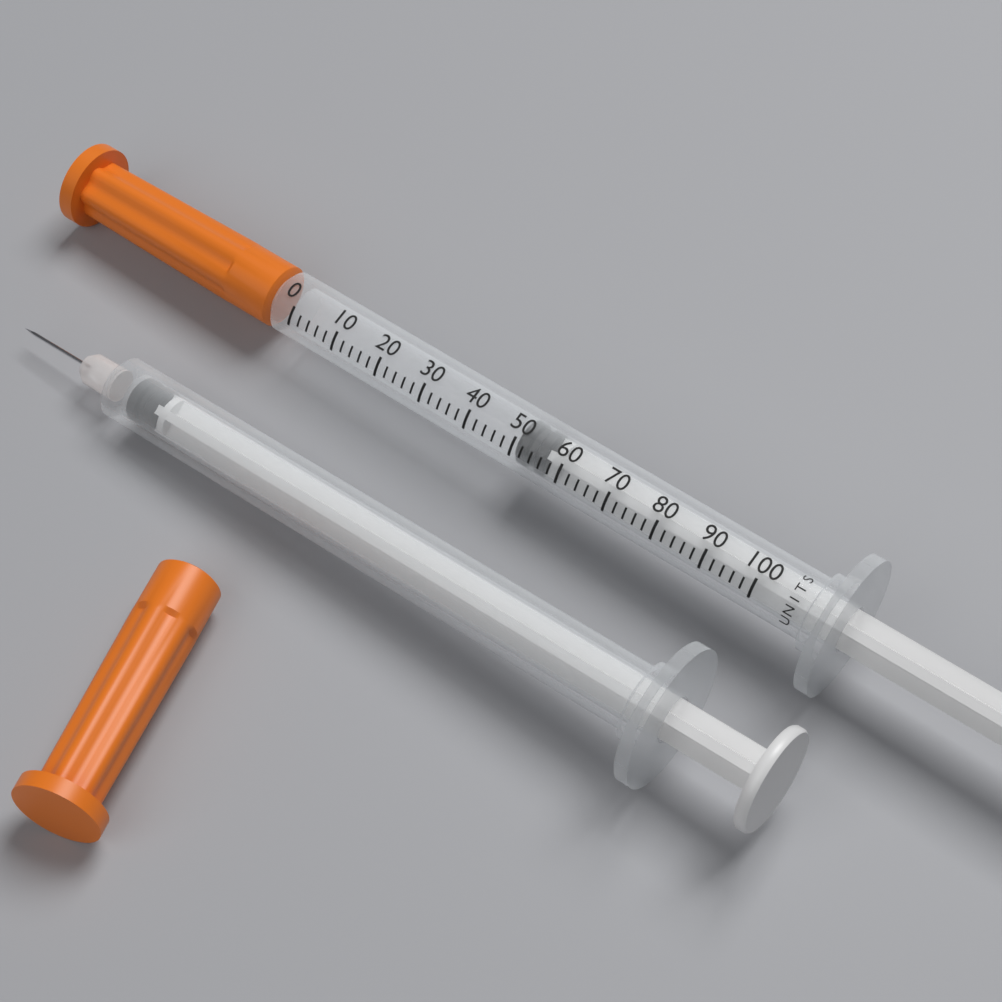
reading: 50 units
